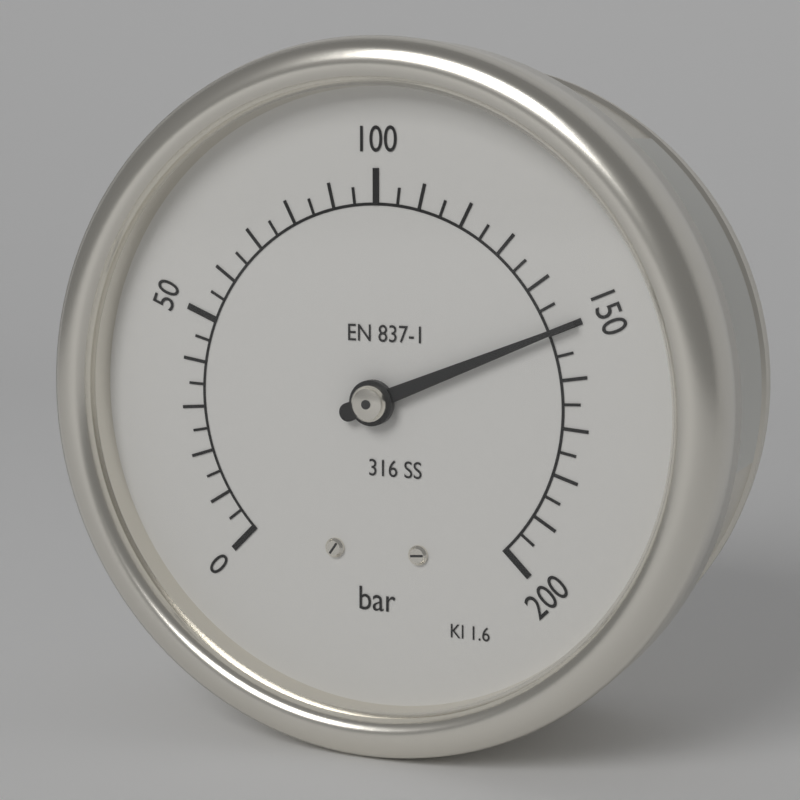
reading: 150 bar
